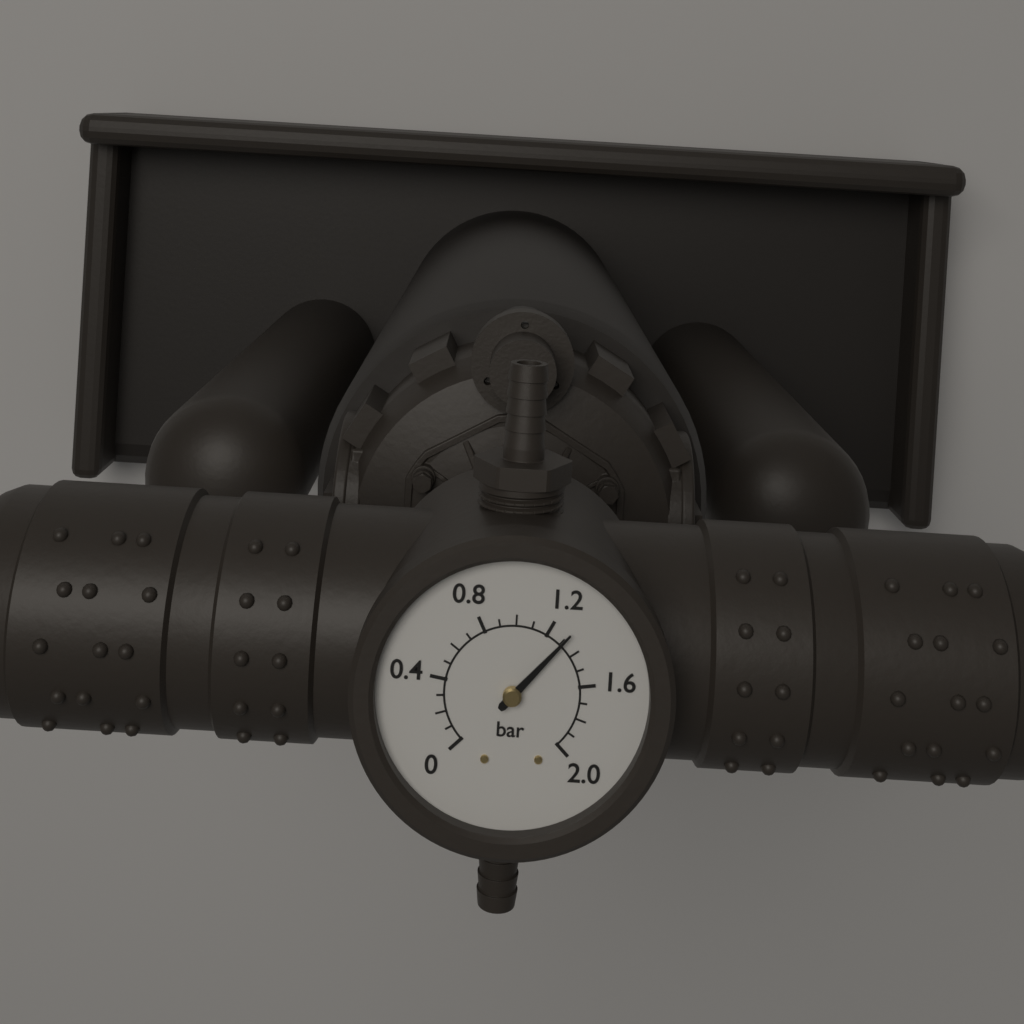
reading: 1.3 bar
